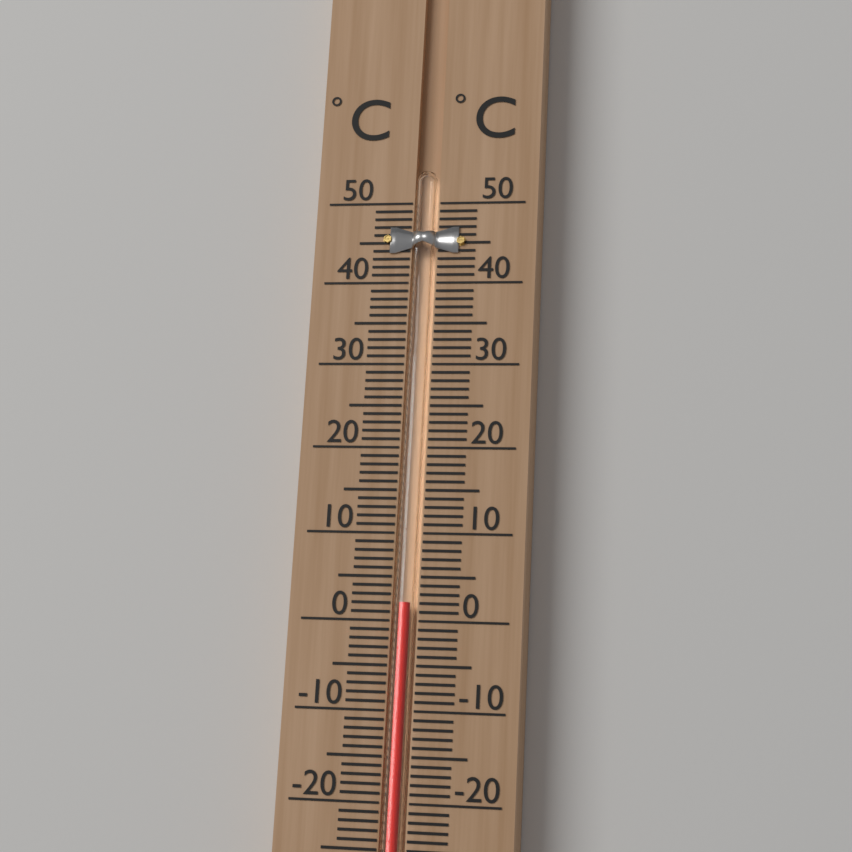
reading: 2 °C
